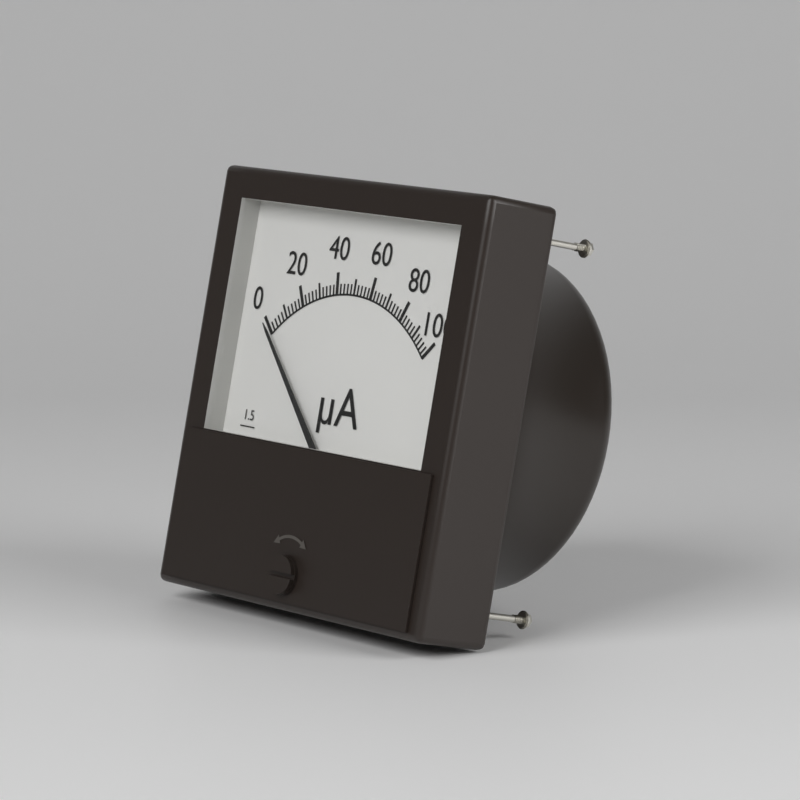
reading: 0 µA
